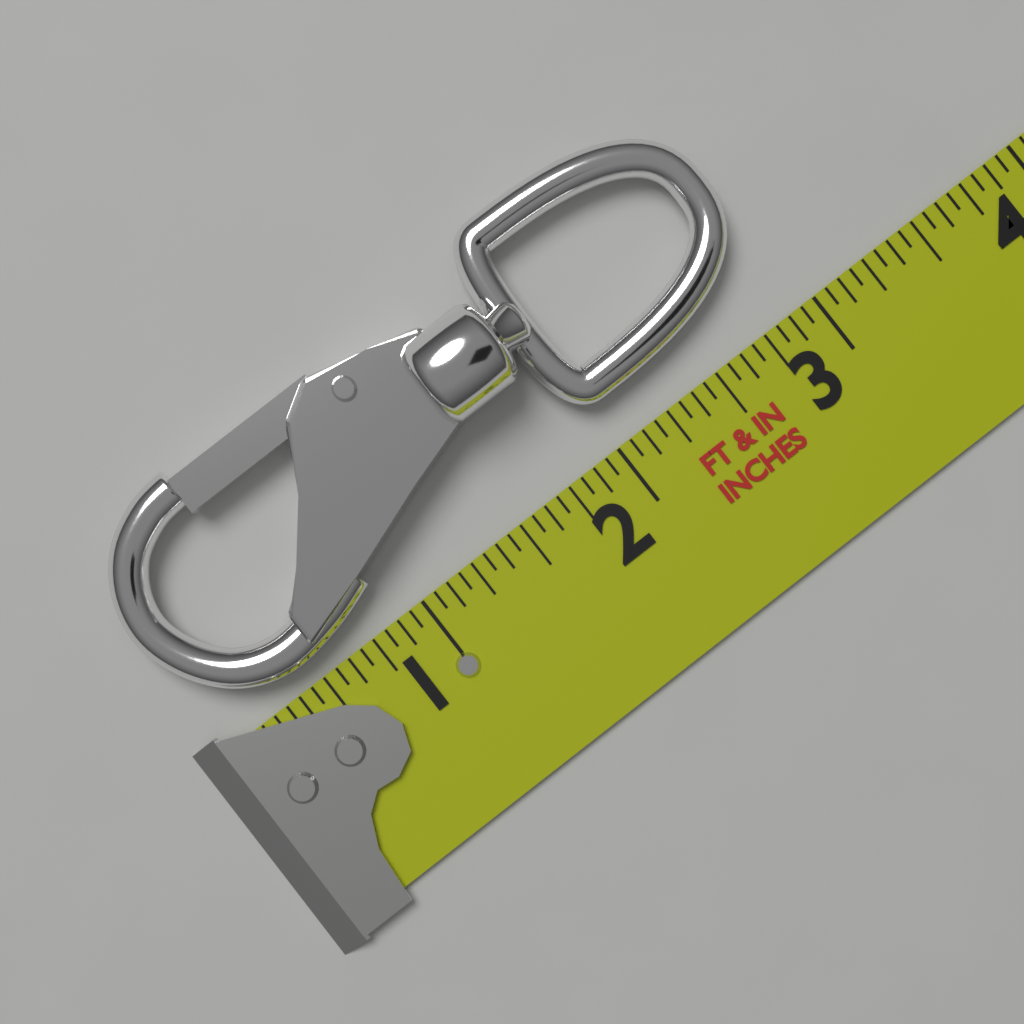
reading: 2.9375 in
